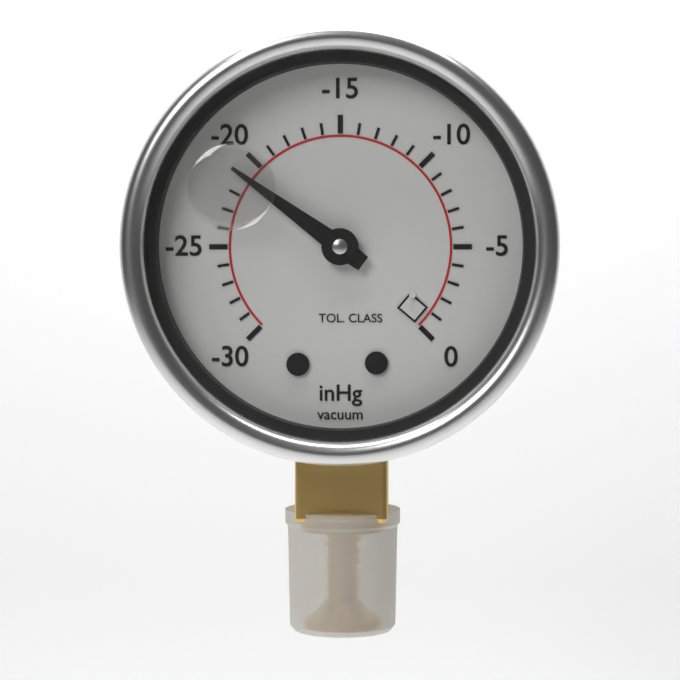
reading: -21 inHg
